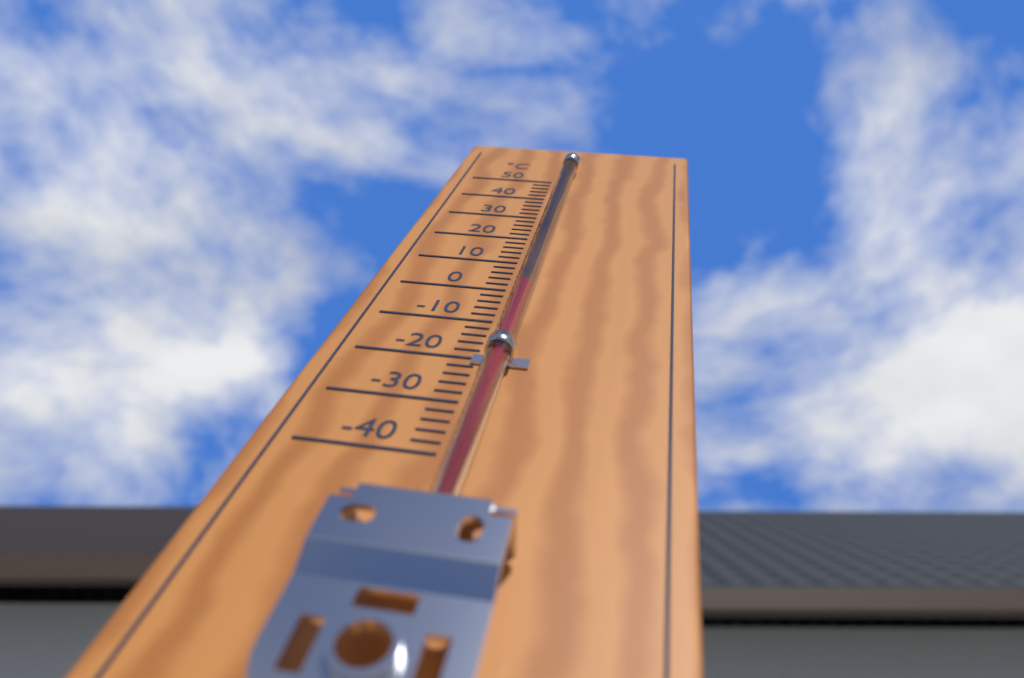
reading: -2 °C
